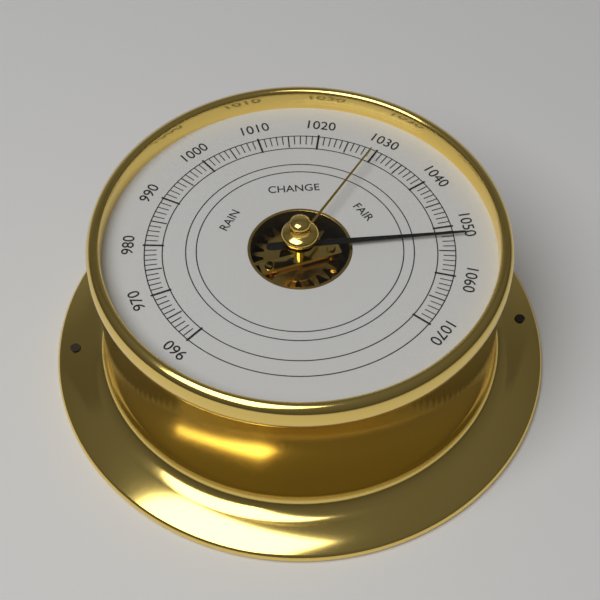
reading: 1052 (no unit)
